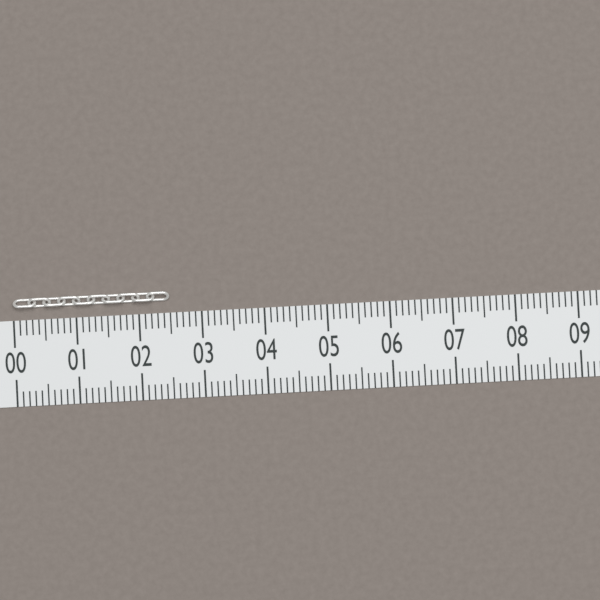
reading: 2.5 (no unit)
